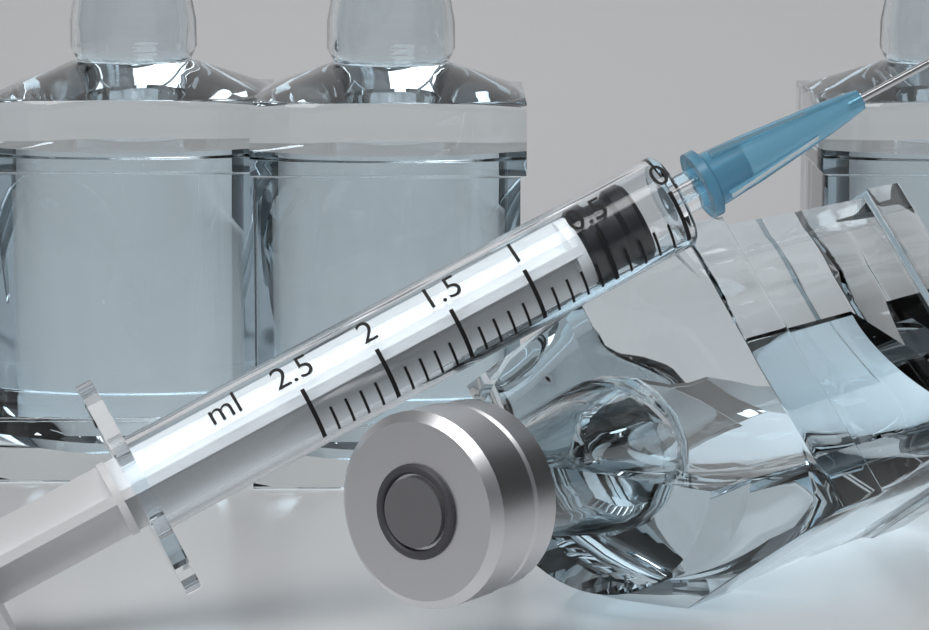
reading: 0.2 ml
